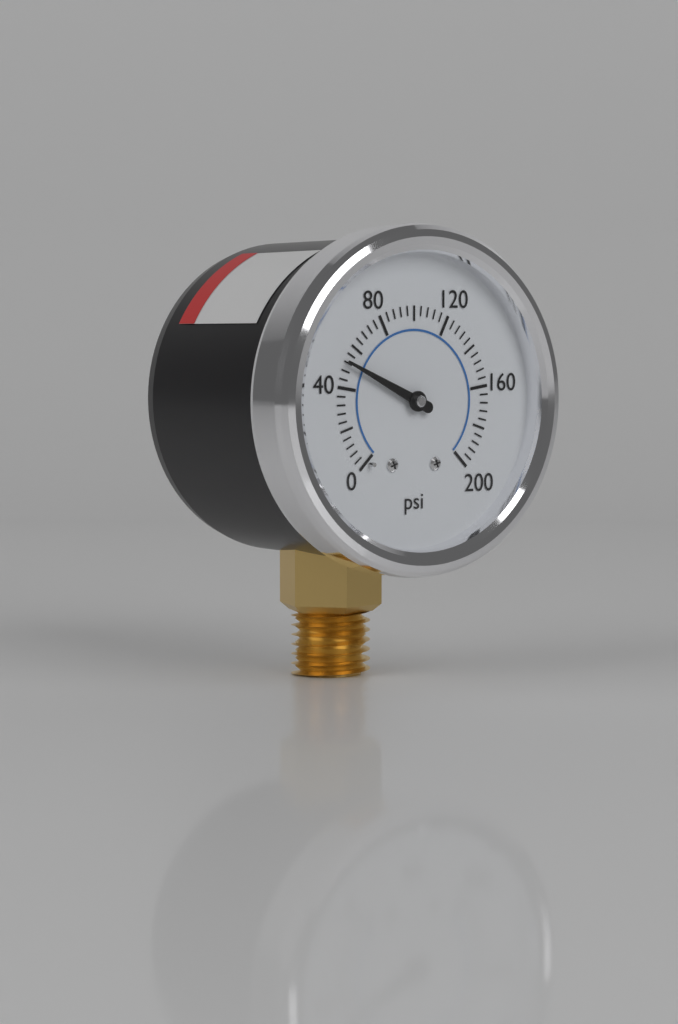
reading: 52 psi
